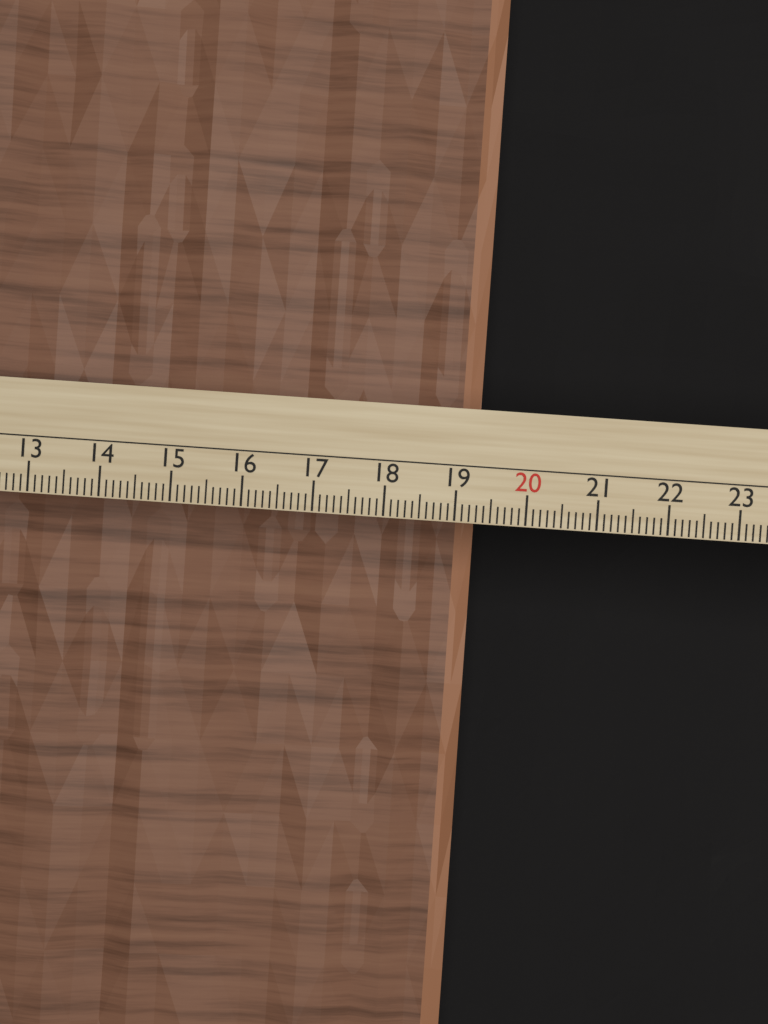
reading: 19.4 cm
